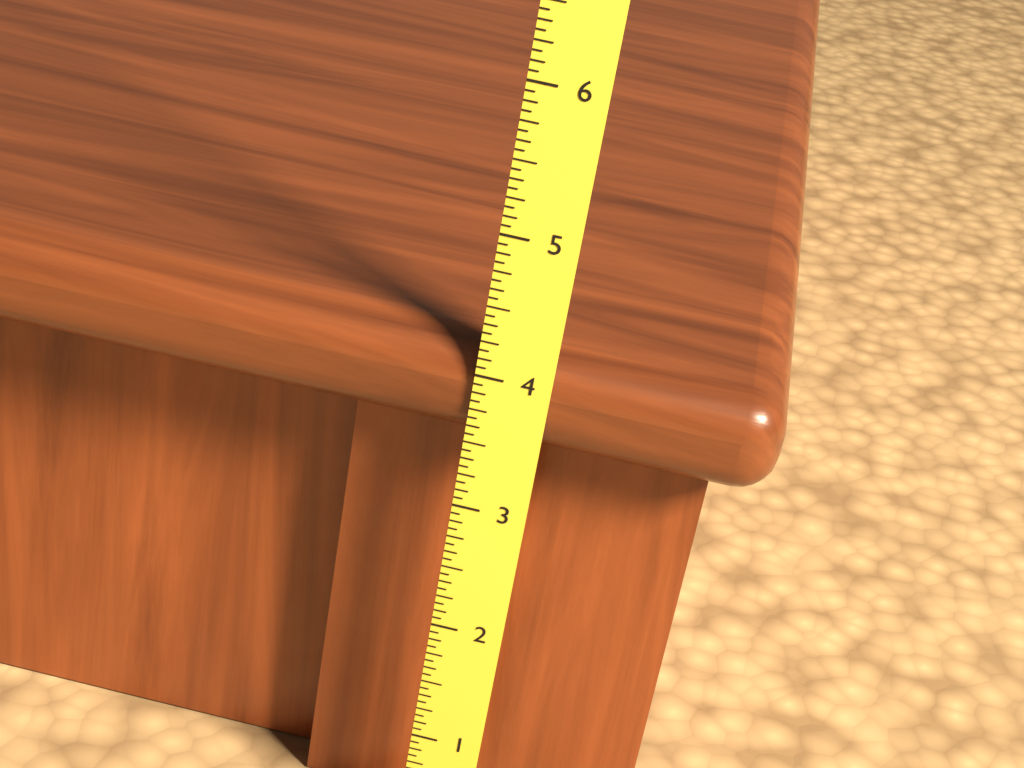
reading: 4.1875 (no unit)
